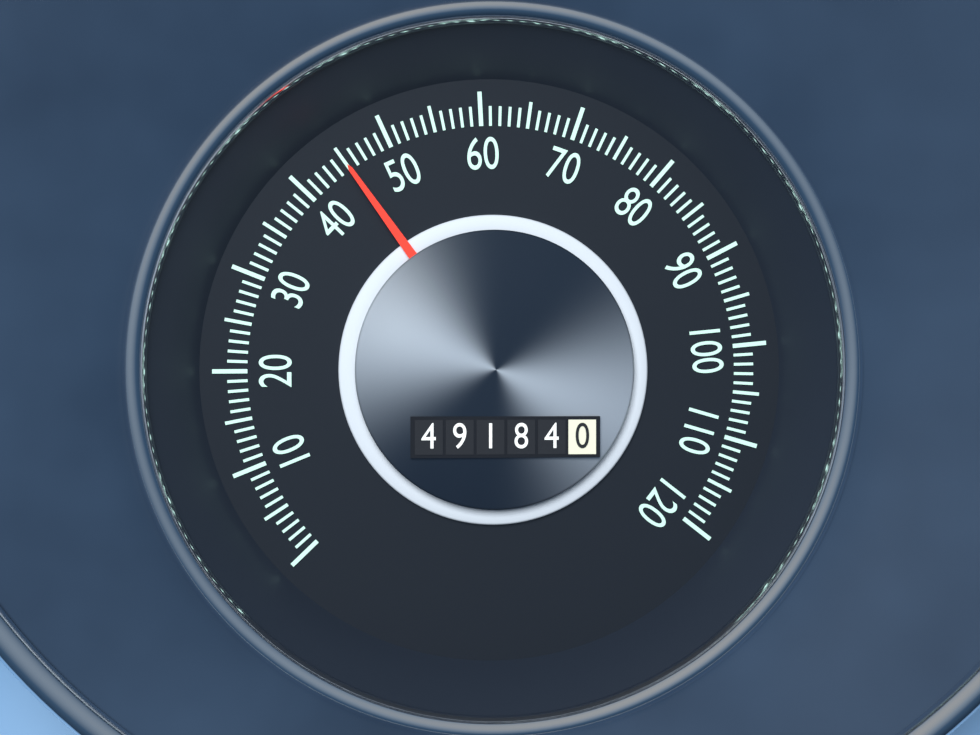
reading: 45 (no unit)
